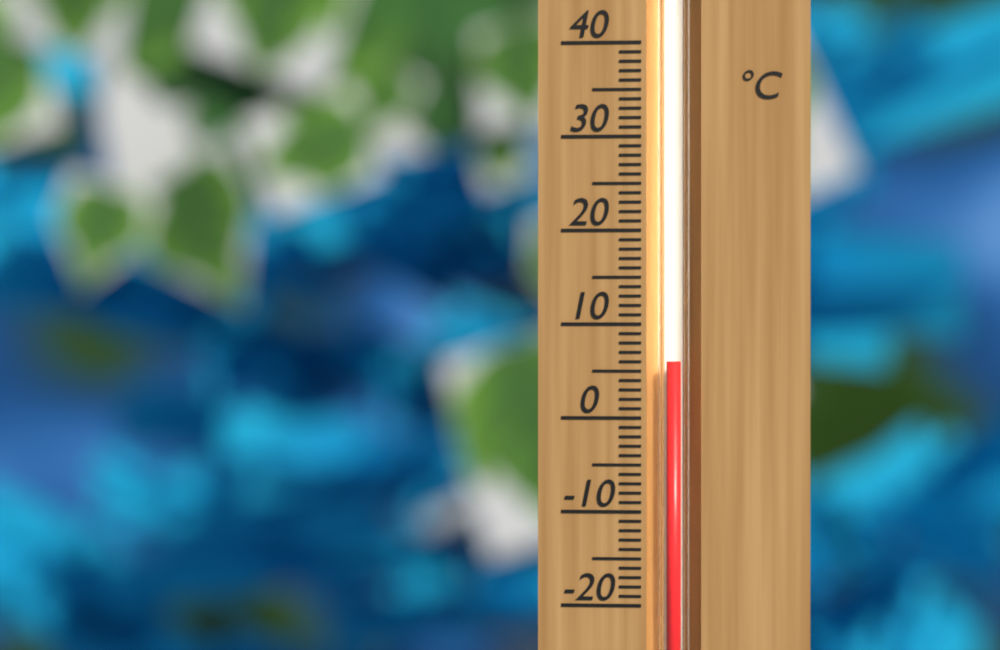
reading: 6 °C
